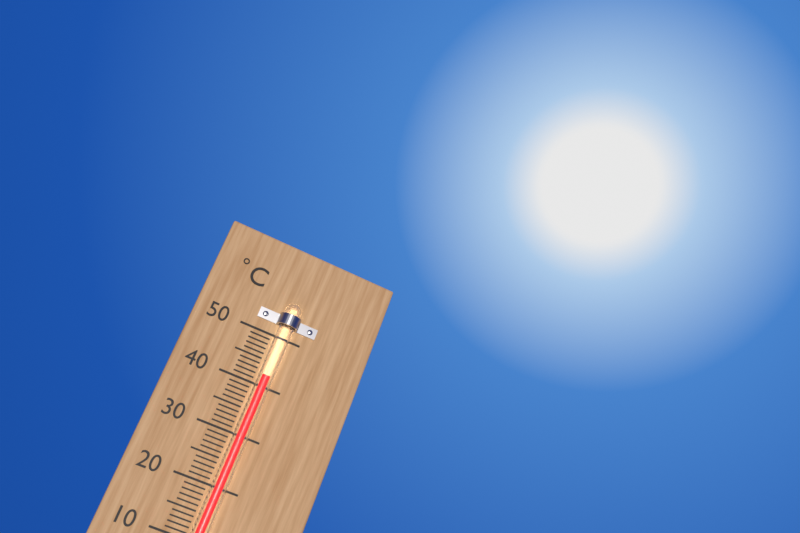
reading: 42 °C
